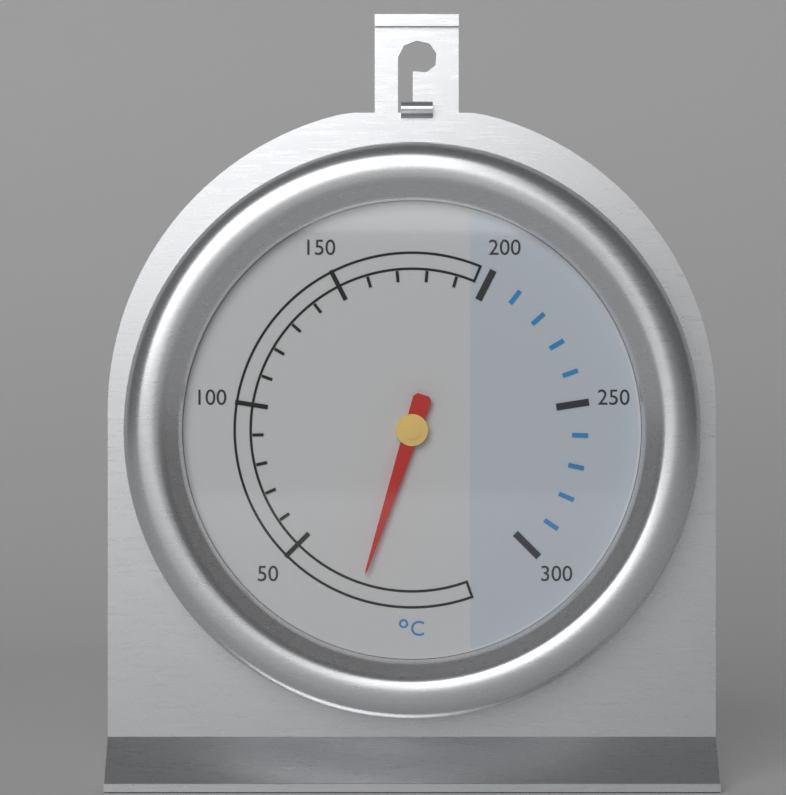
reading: 25 °C
